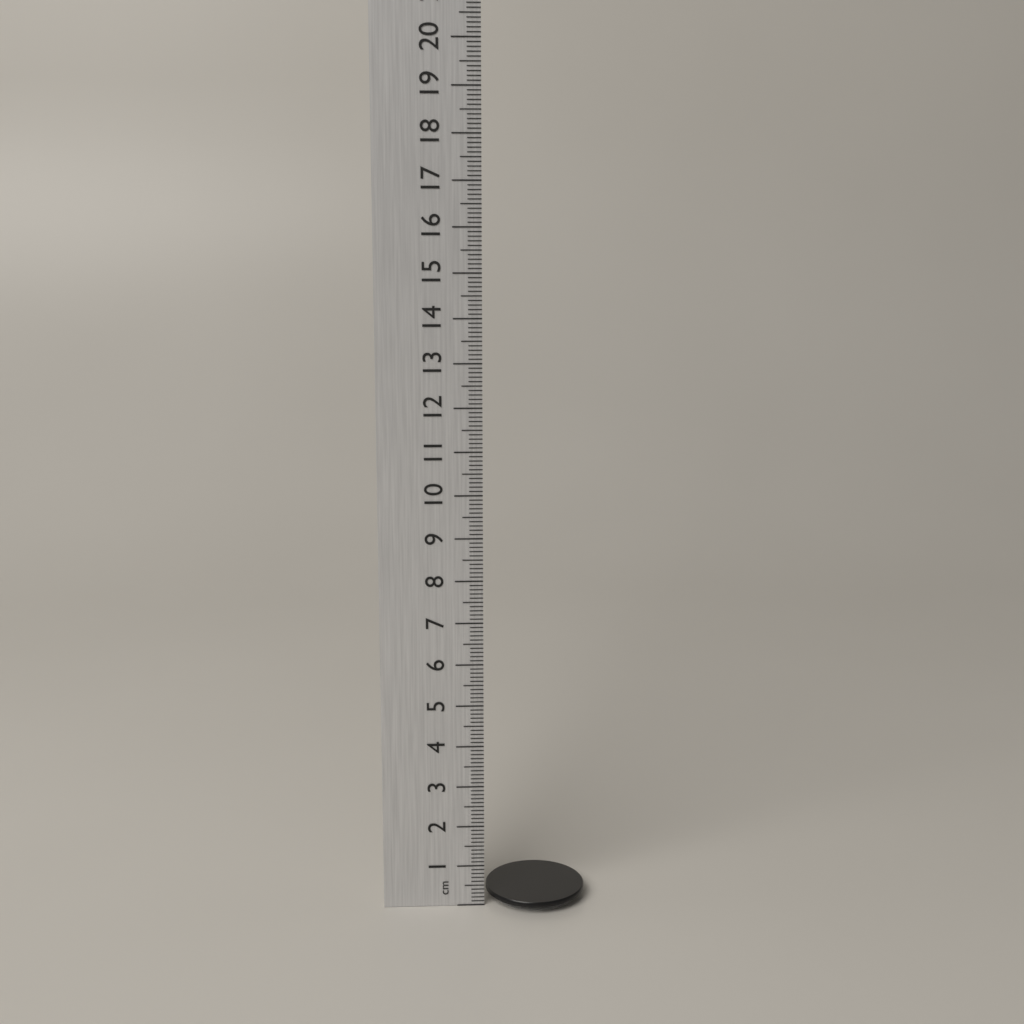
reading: 0.3 cm
